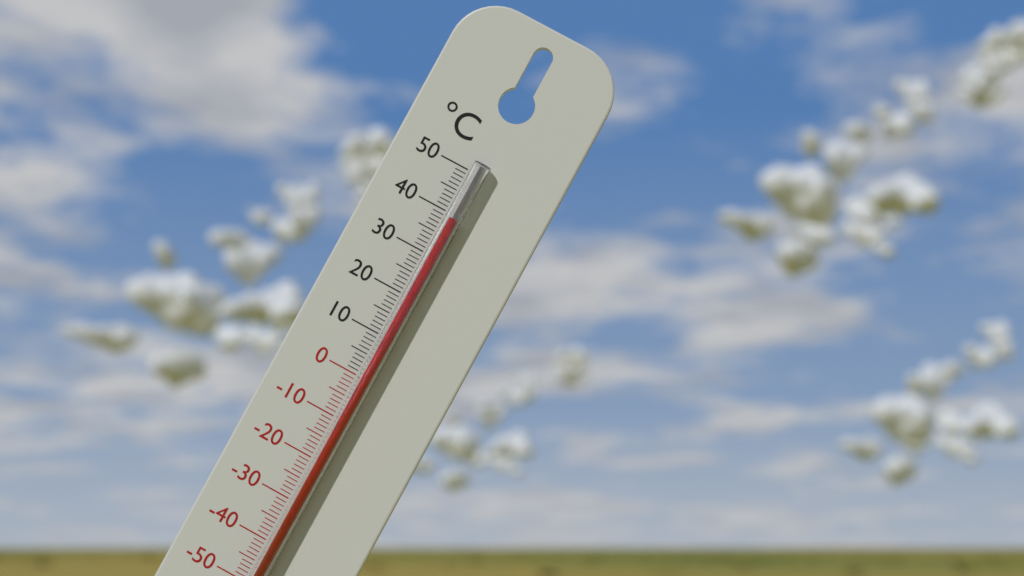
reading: 39 °C
